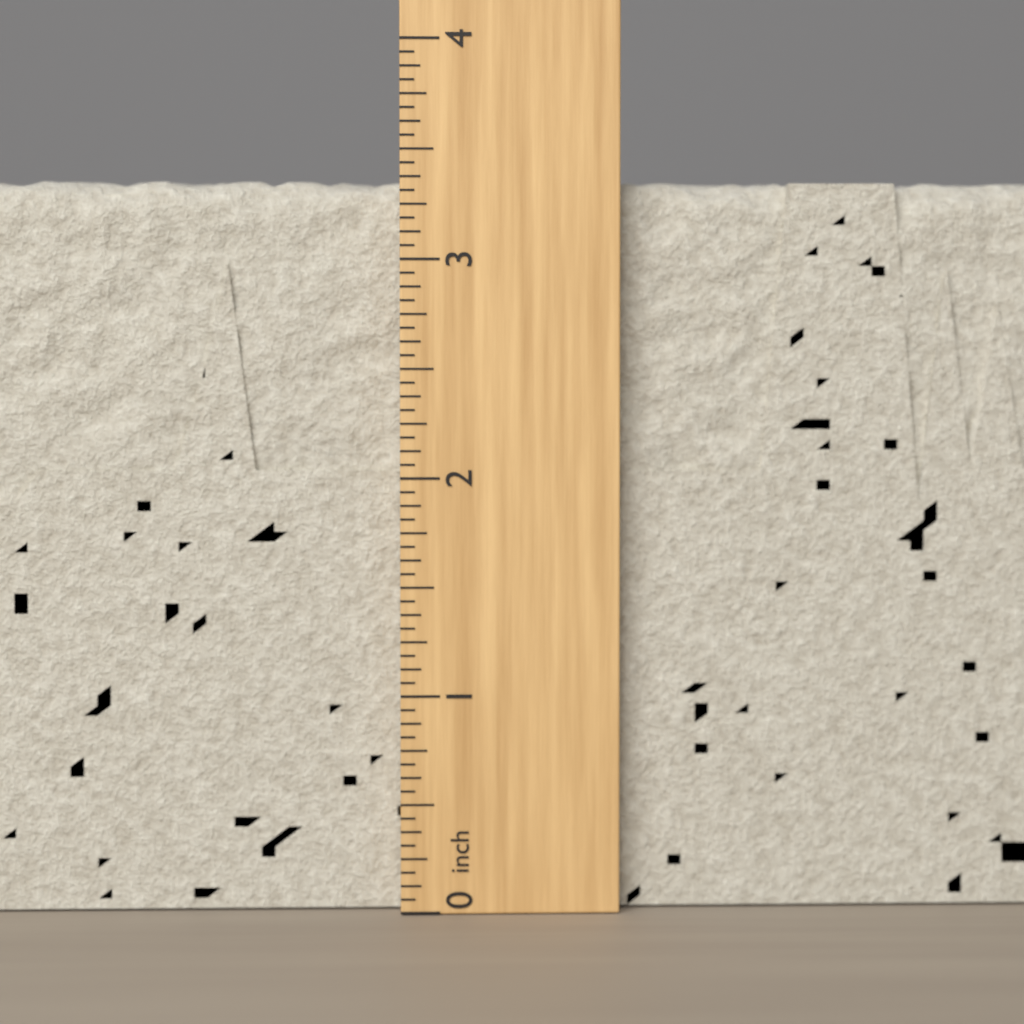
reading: 3.3750 inch
